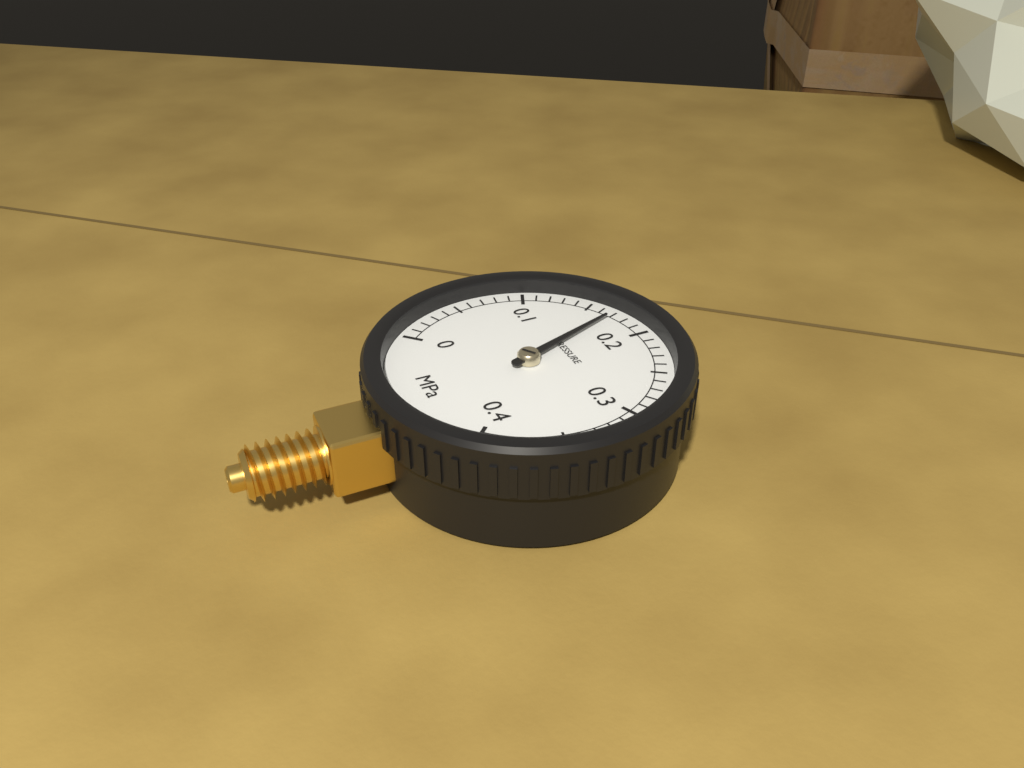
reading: 0.17 MPa
